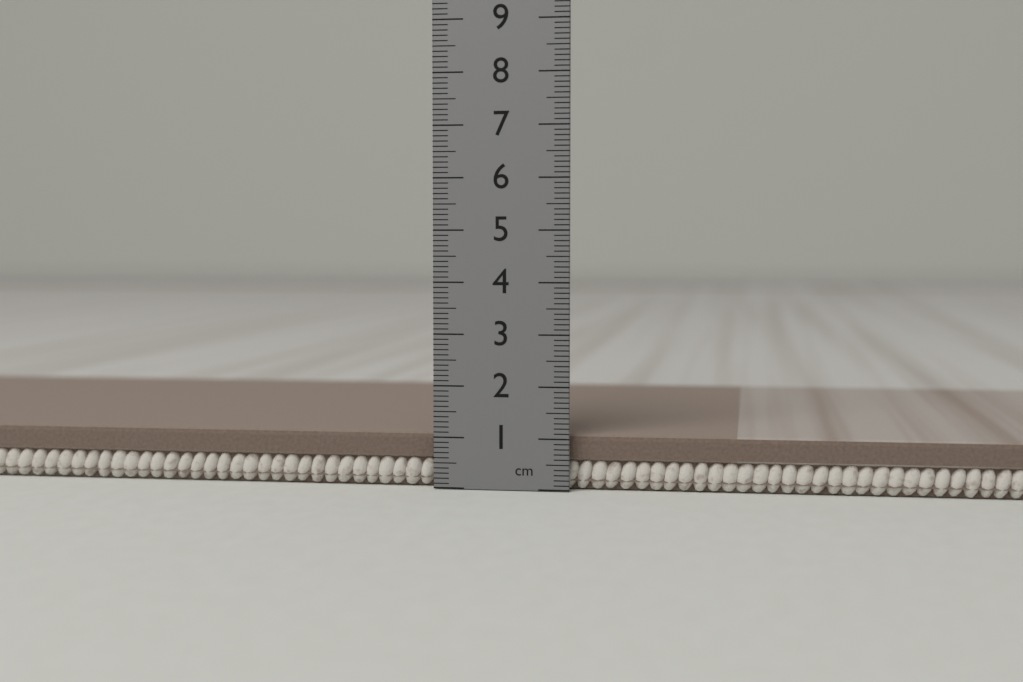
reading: 1.1 cm
